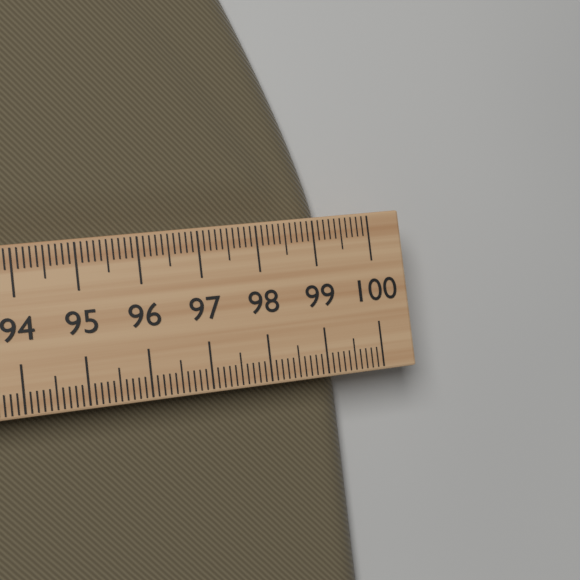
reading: 99.3 (no unit)
